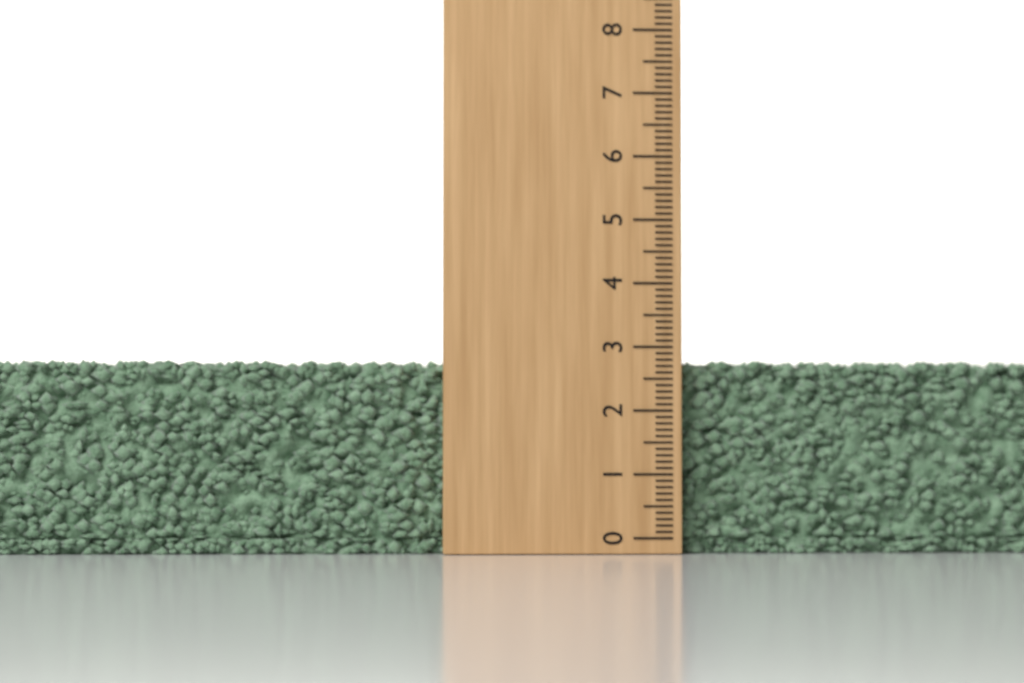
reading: 2.8 (no unit)
